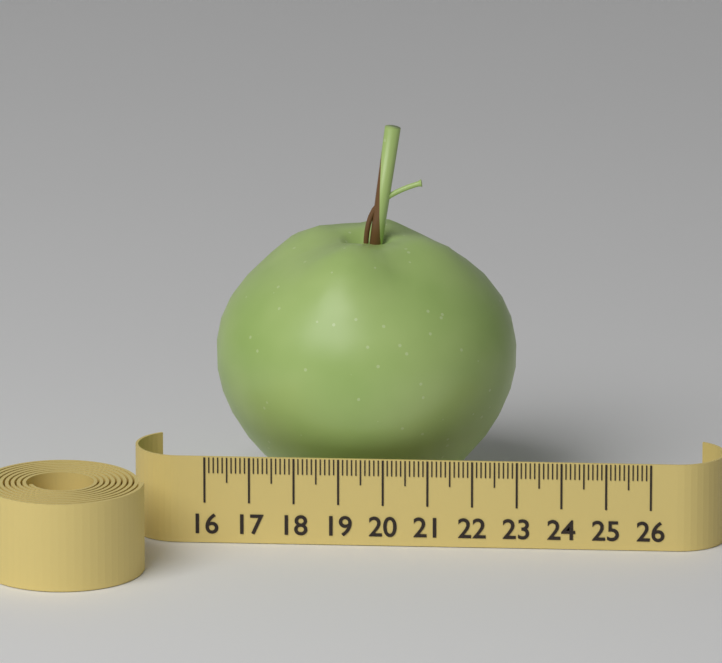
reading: 22.8 (no unit)
